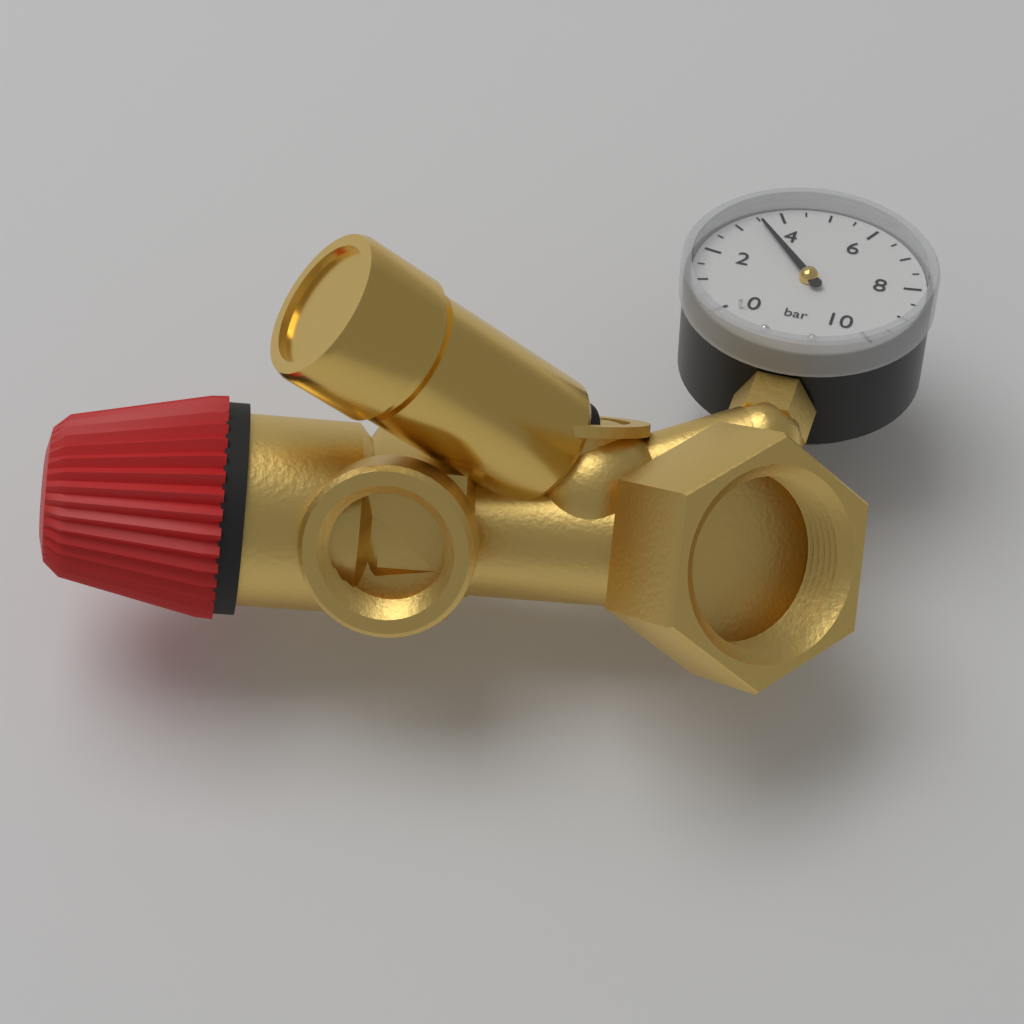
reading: 3.5 bar
